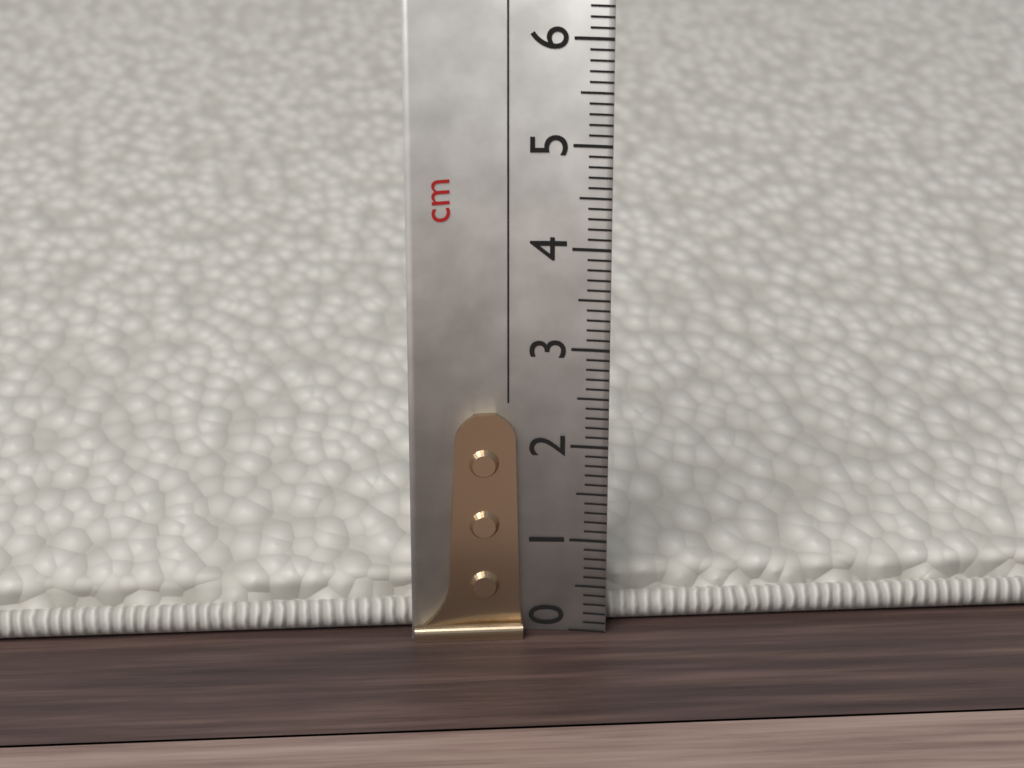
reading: 0.5 cm
